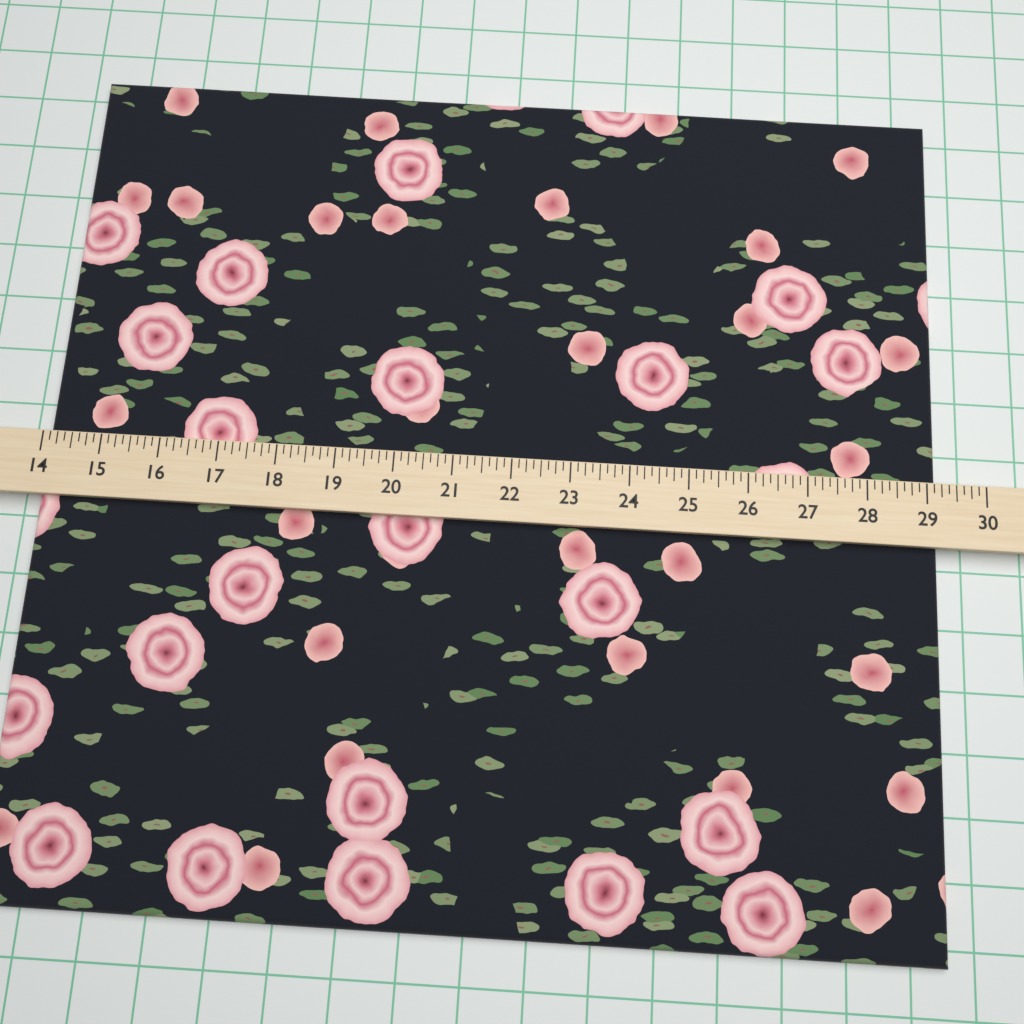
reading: 29.250 (no unit)
